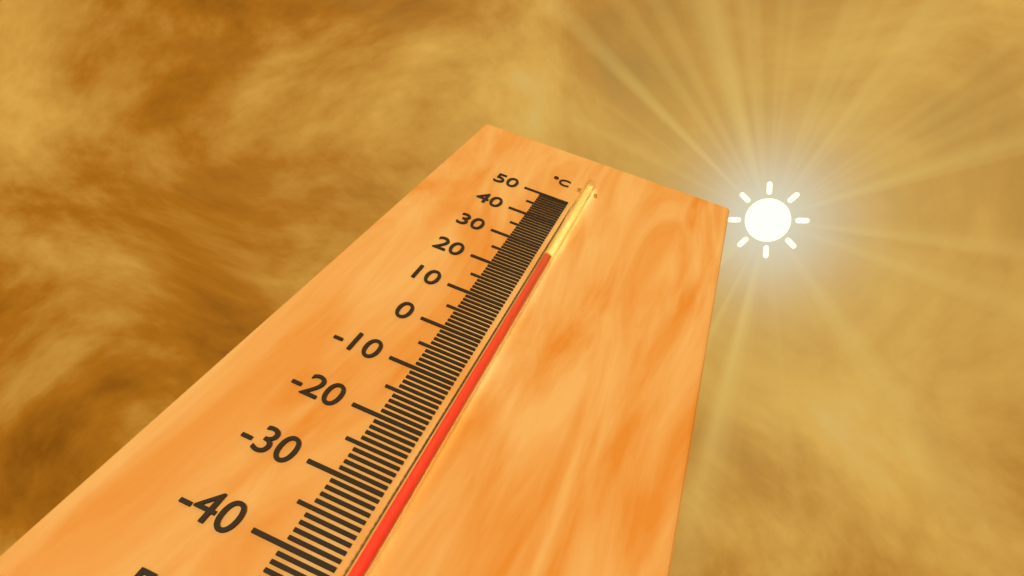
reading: 26 °C
